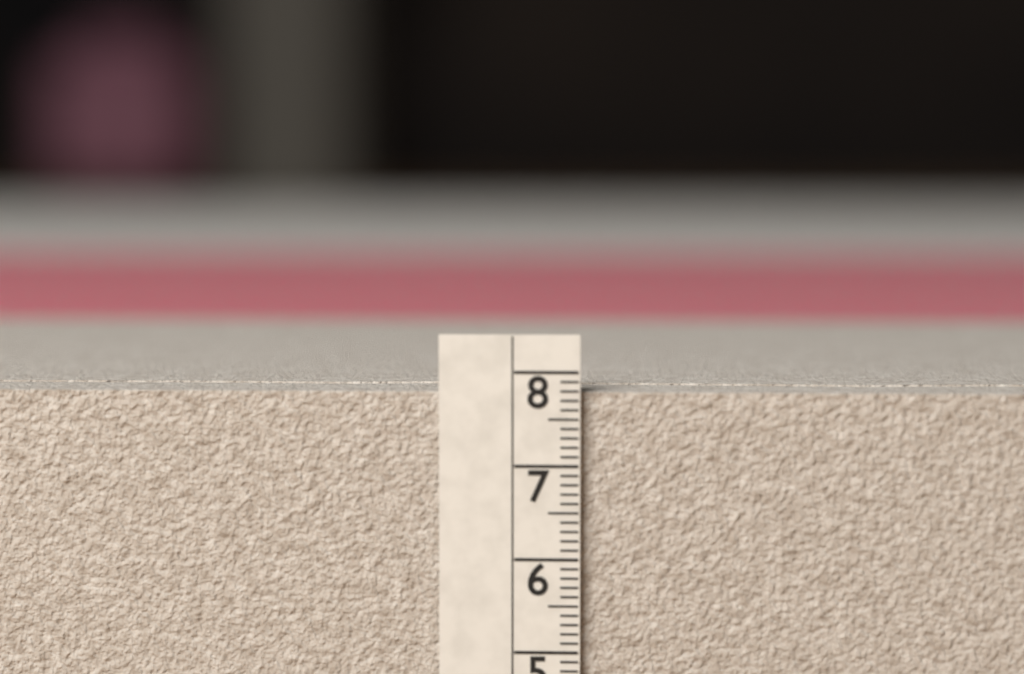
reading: 7.8 cm
